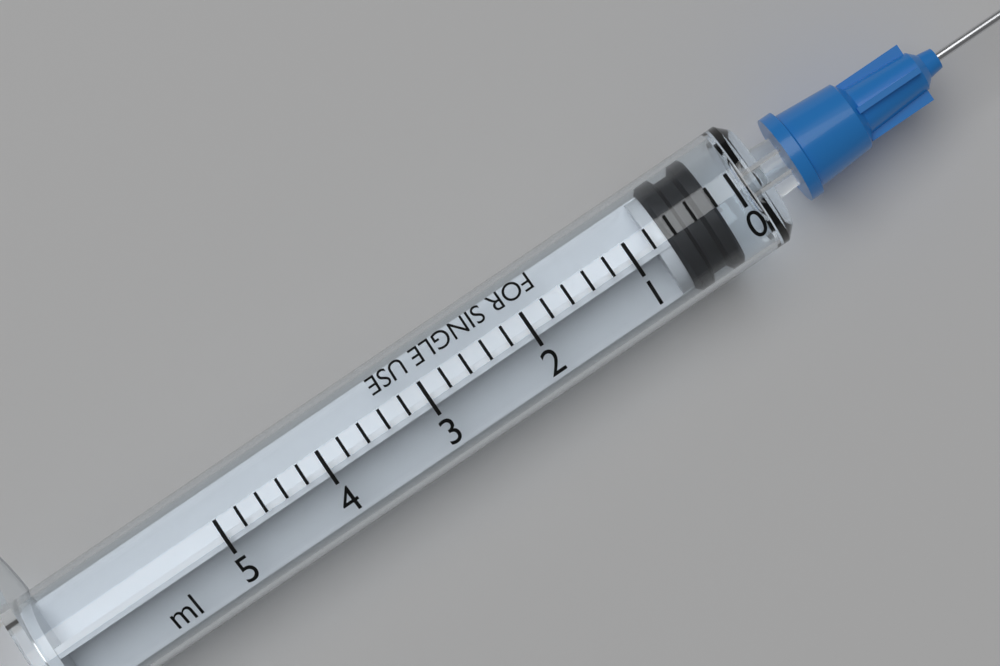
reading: 0.2 ml
